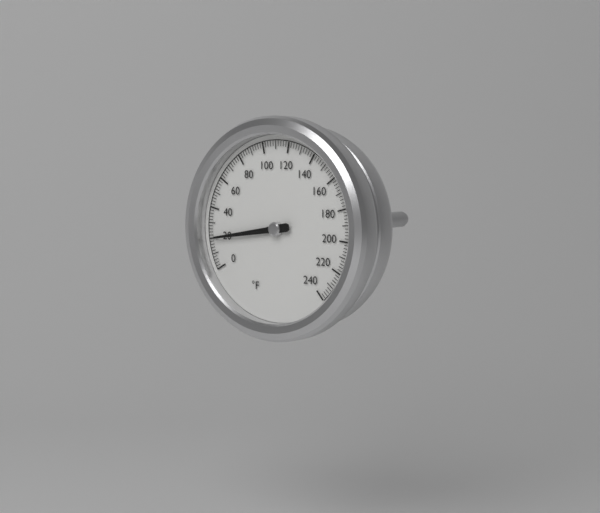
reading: 20 °F
